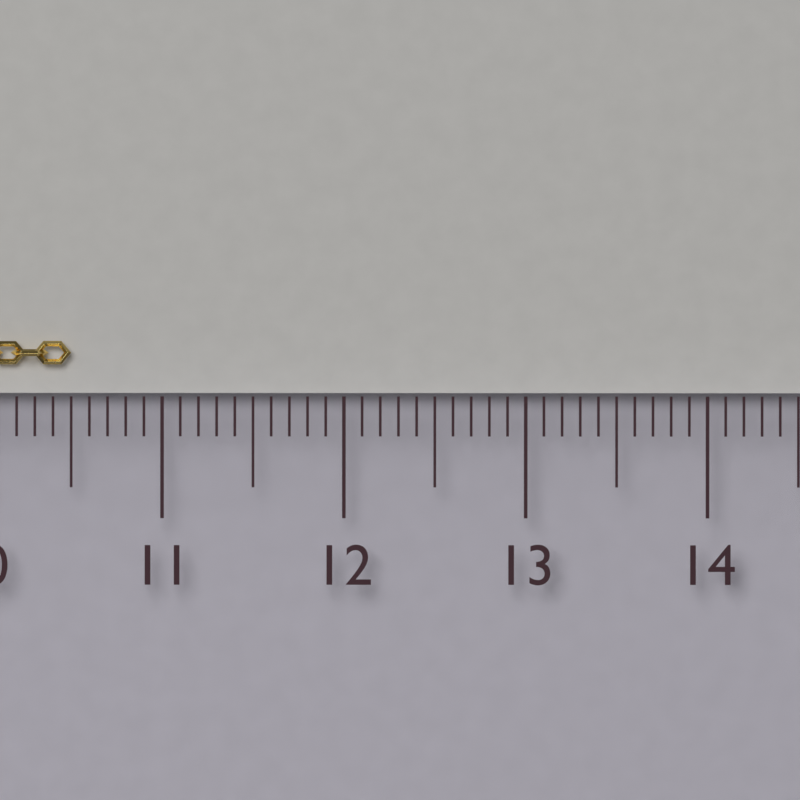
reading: 10.5 cm
